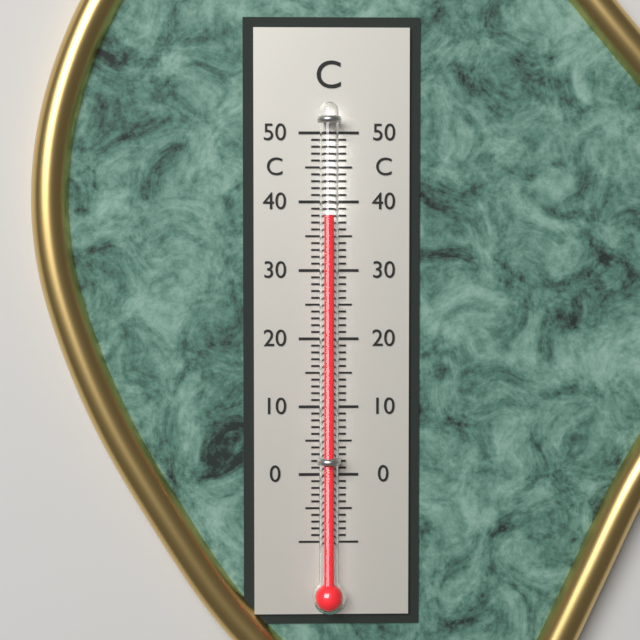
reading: 38 °C
